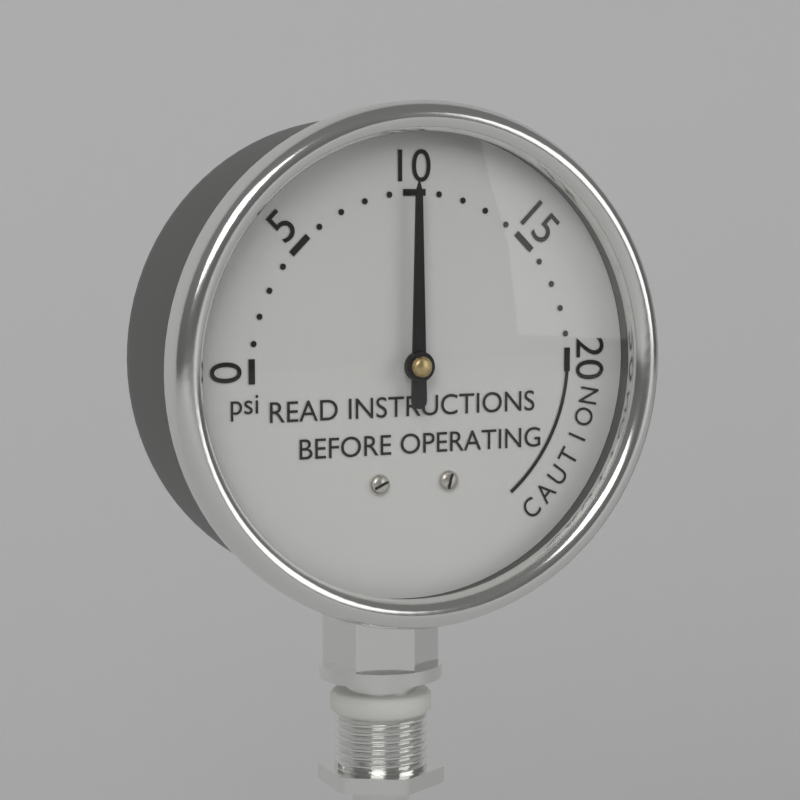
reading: 10 psi
